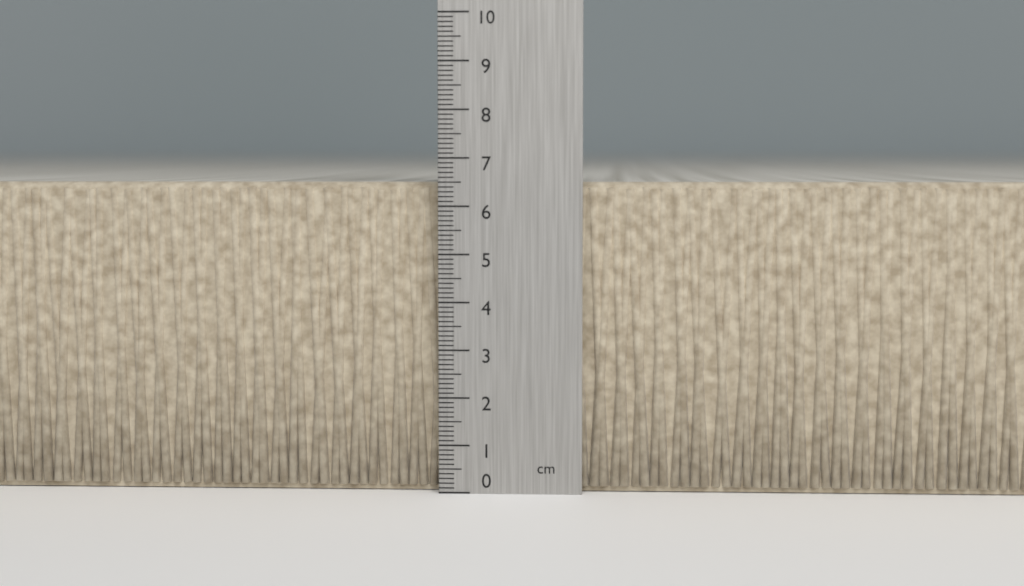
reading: 6.5 cm
